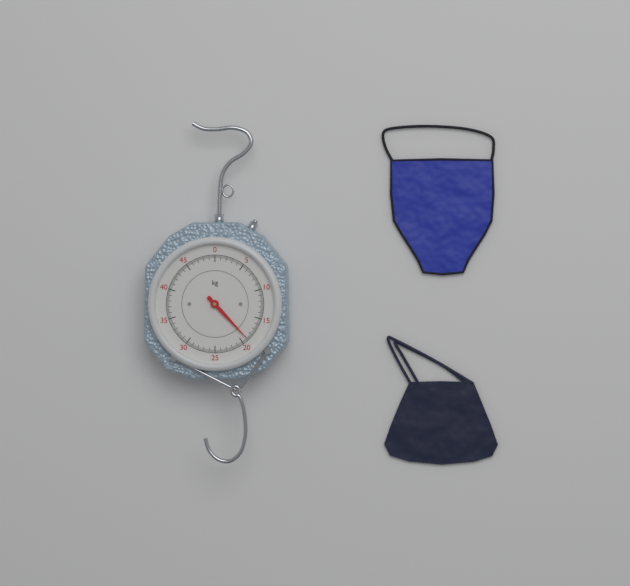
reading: 19.0 kg
